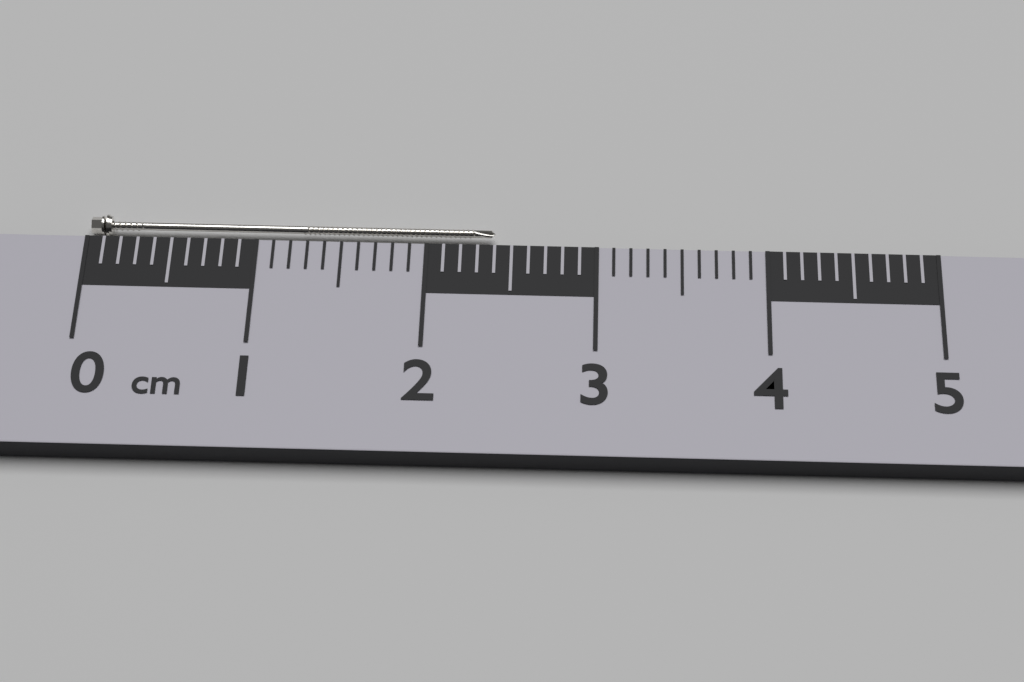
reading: 2.4 cm
